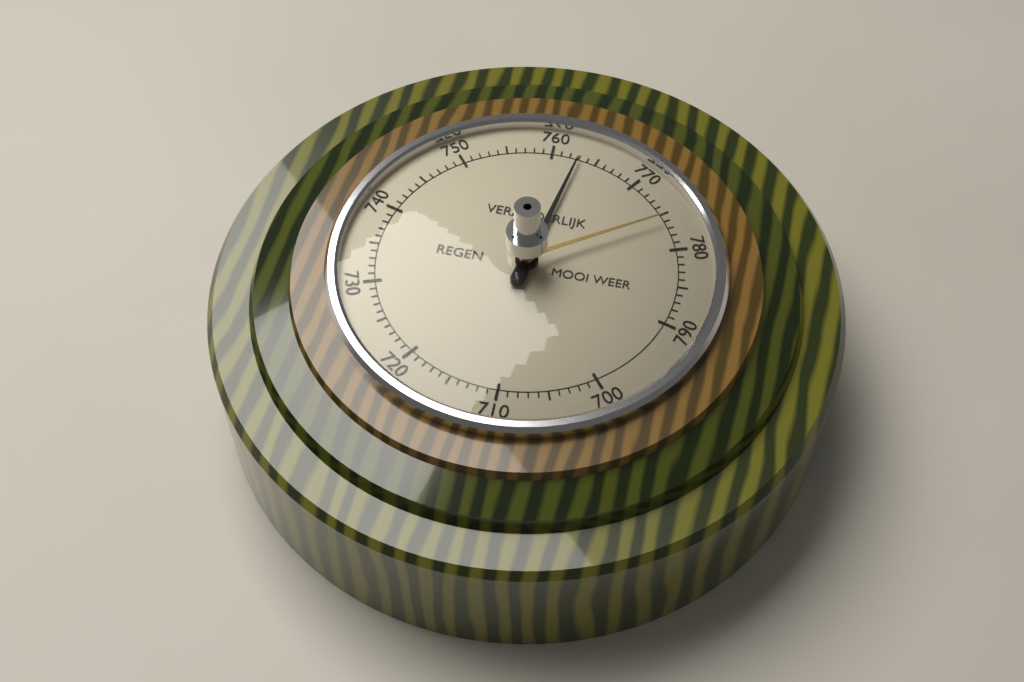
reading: 763 (no unit)
